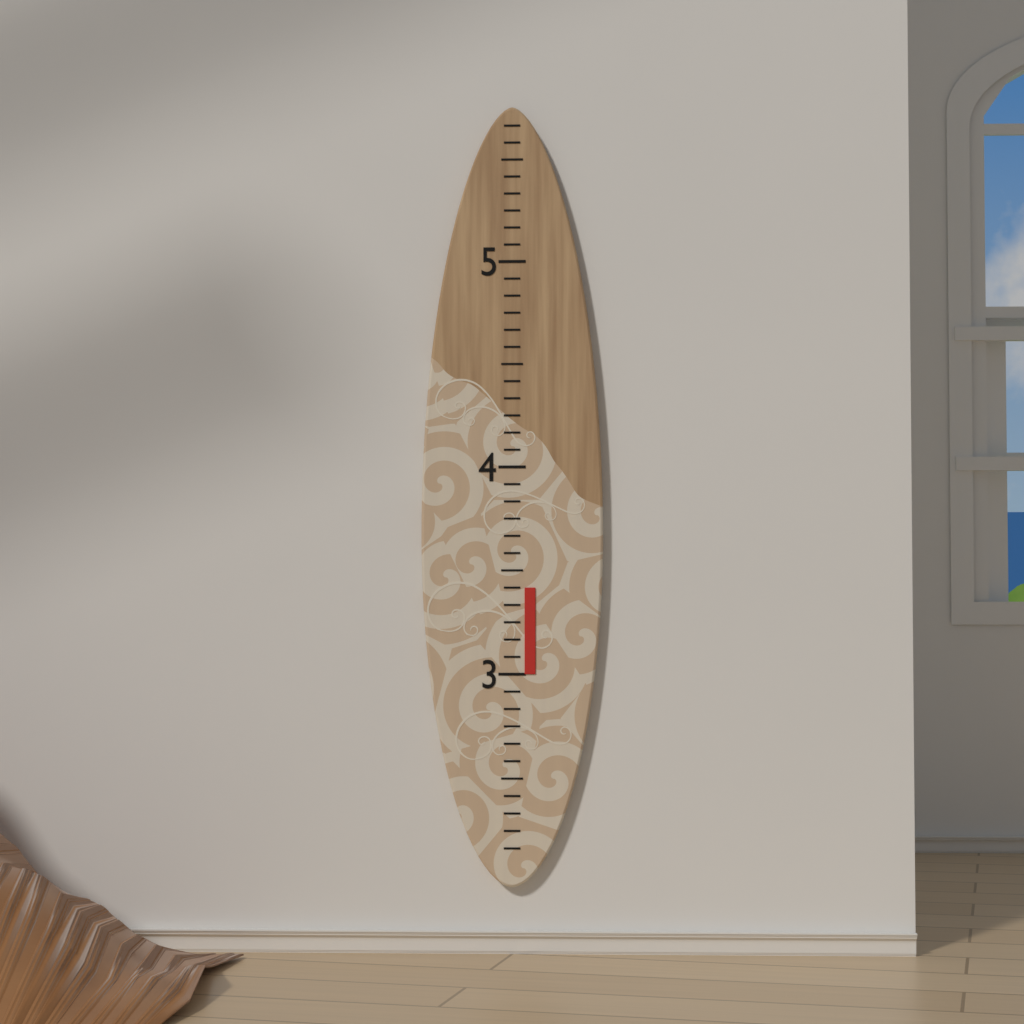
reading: 3.416666 (no unit)
